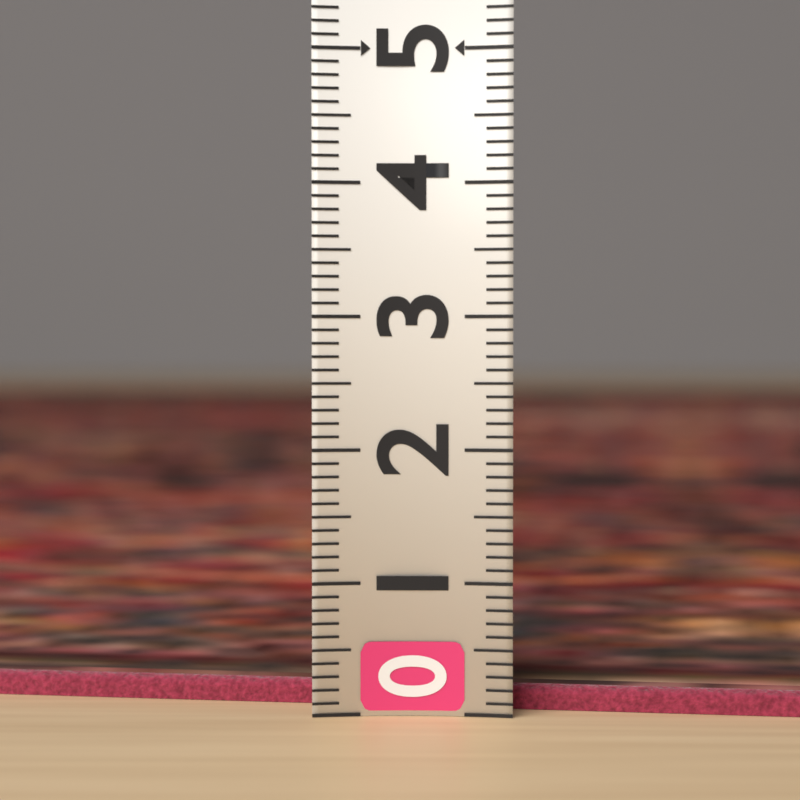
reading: 0.2 (no unit)
